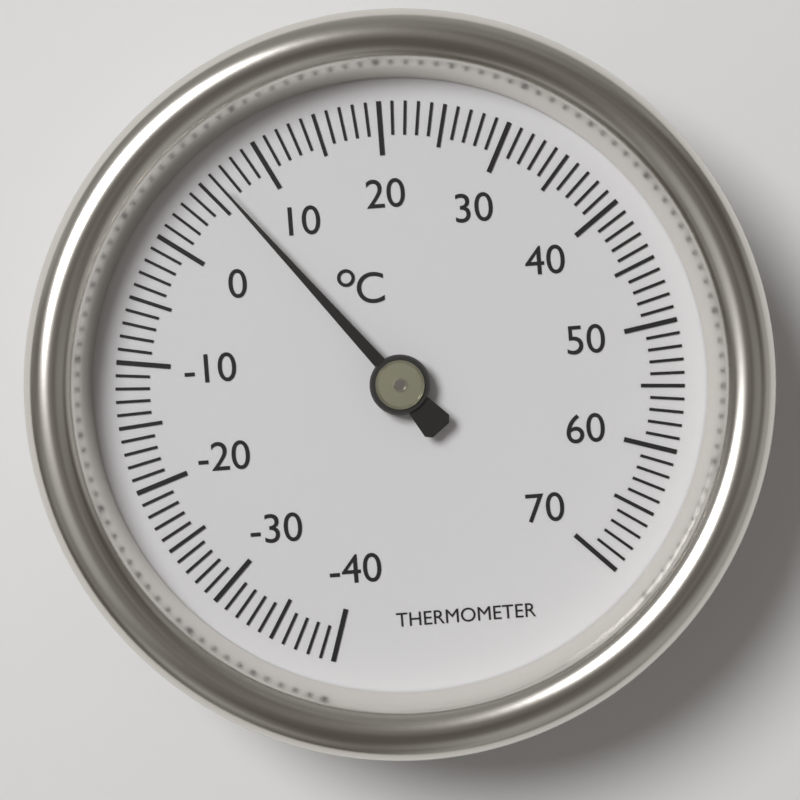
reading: 6 °C
